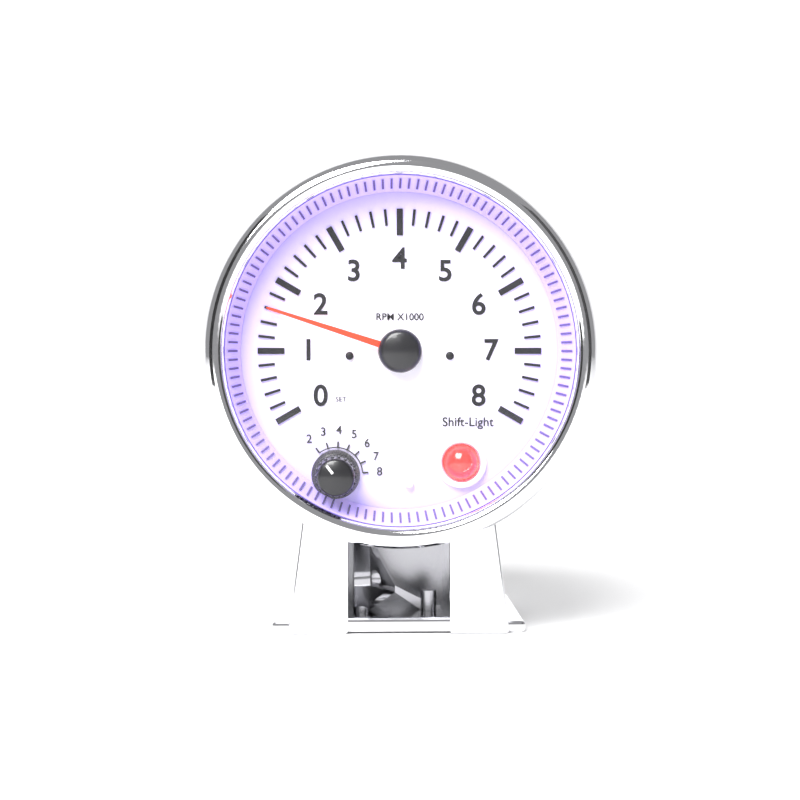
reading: 1.6 RPM x1000
